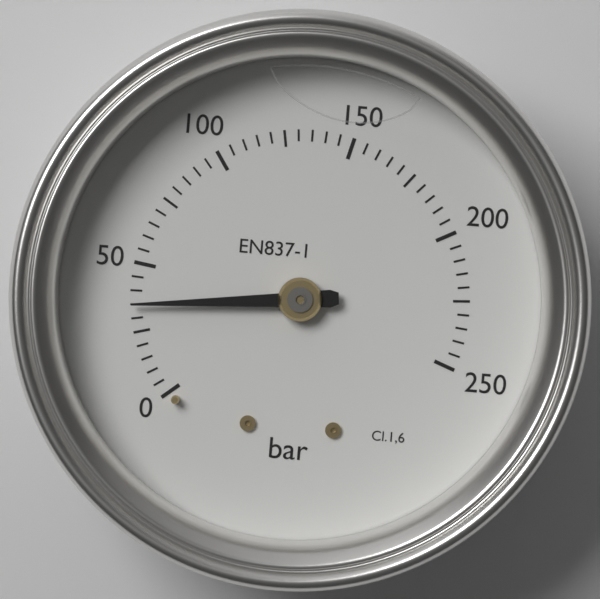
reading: 35 bar
